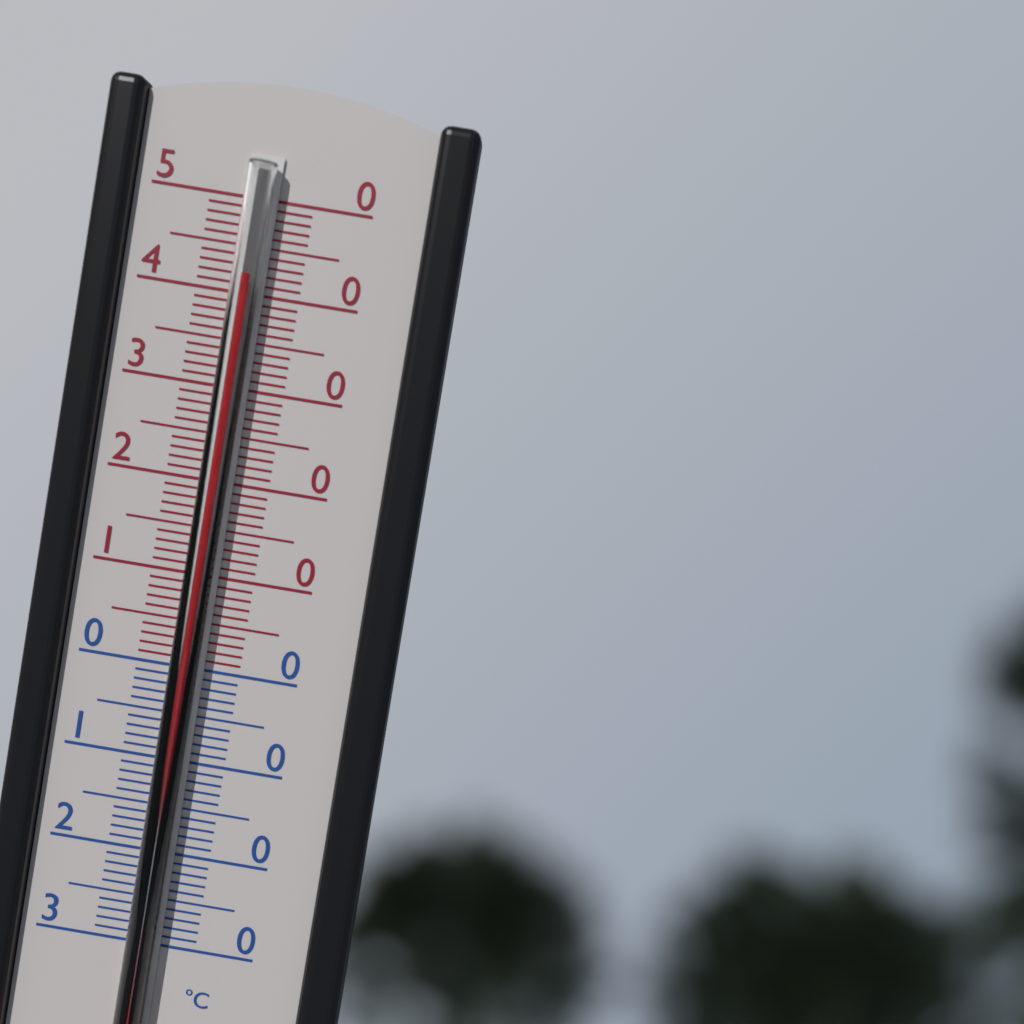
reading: 42 °C
